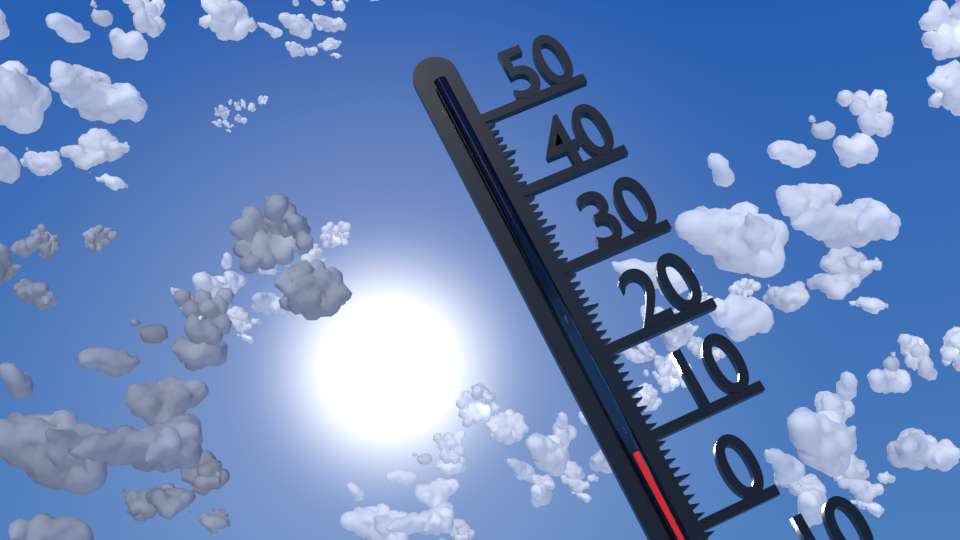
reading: 9 °C
